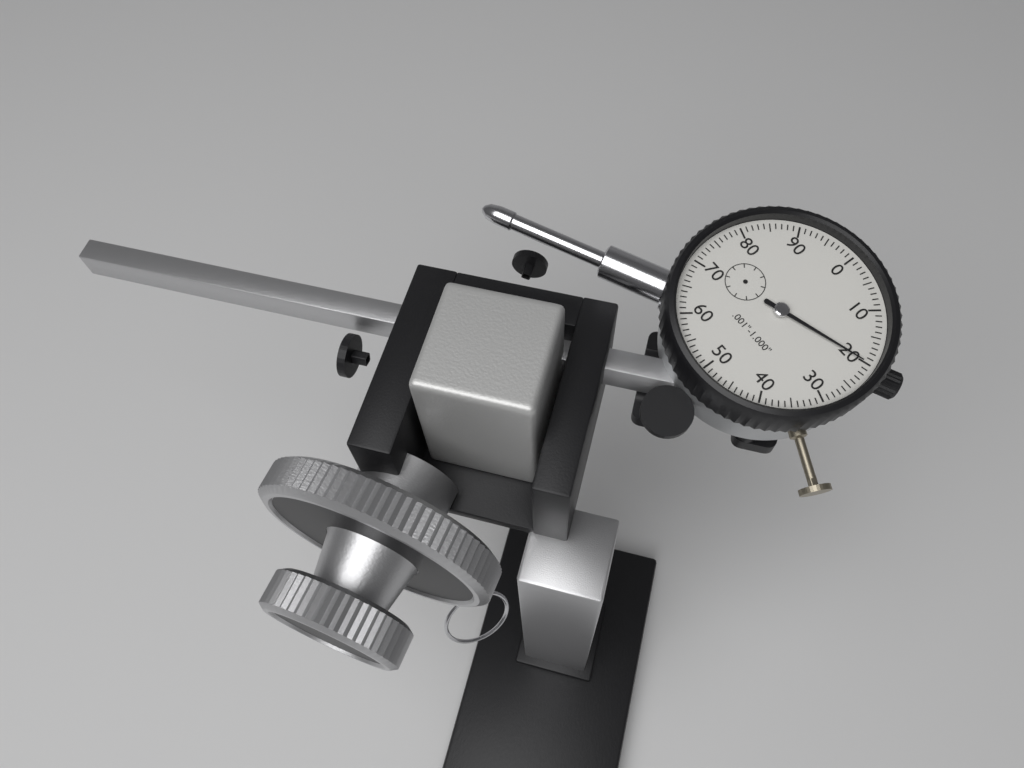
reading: 0.020 in
